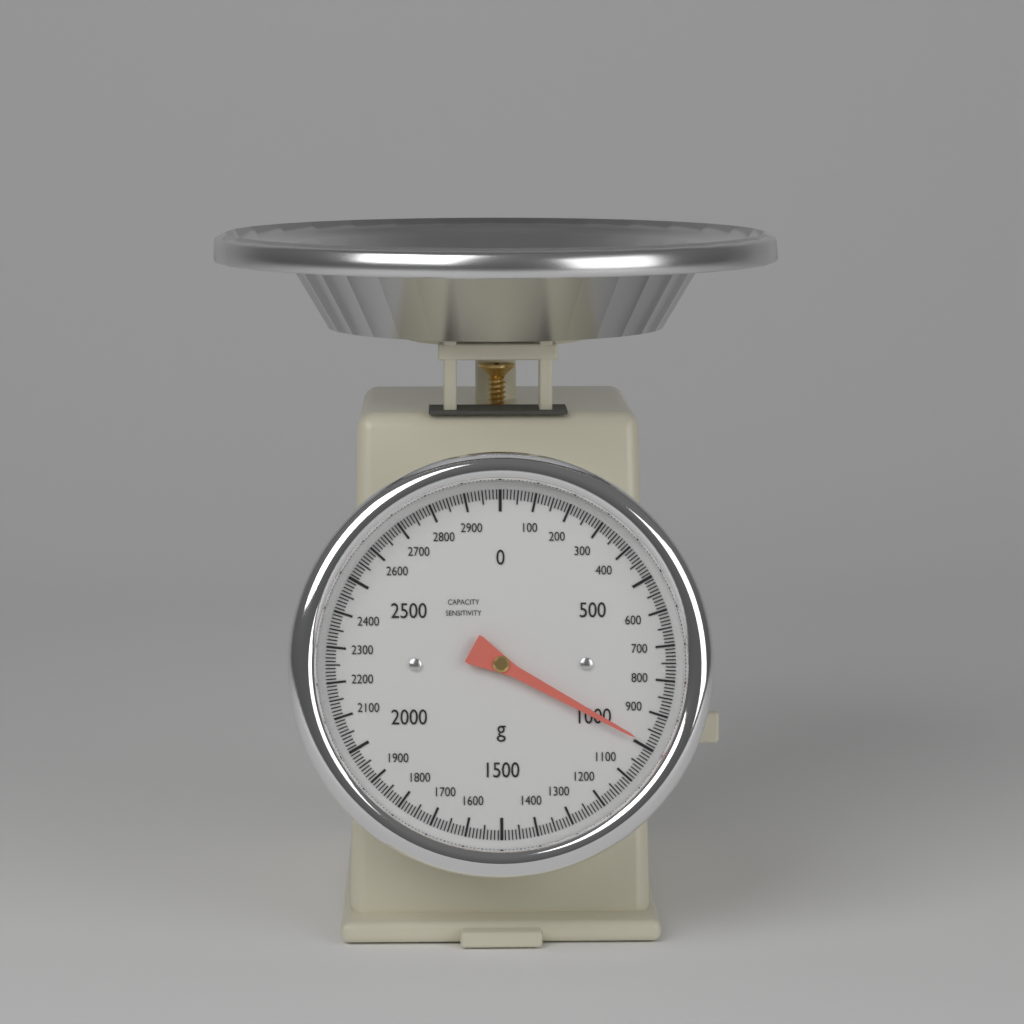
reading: 990 g
